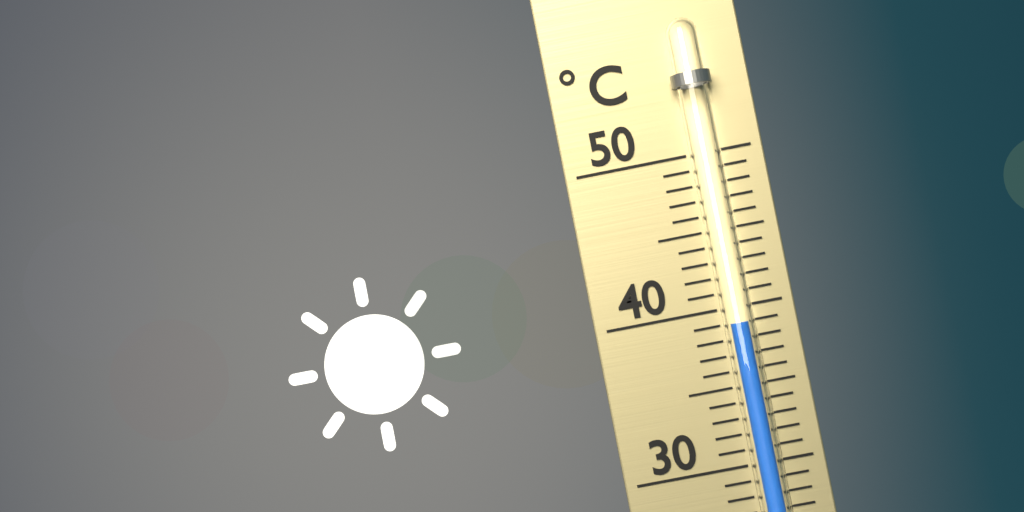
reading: 39 °C
